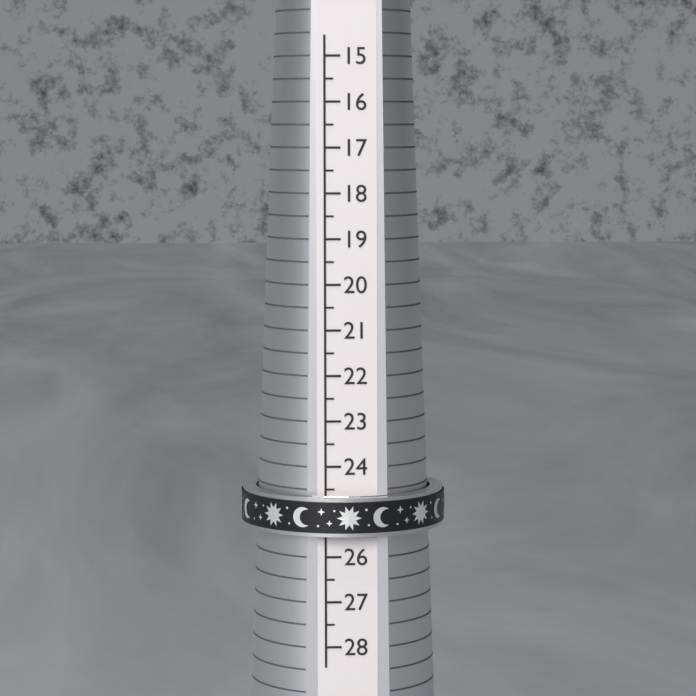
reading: 25.5 (no unit)
